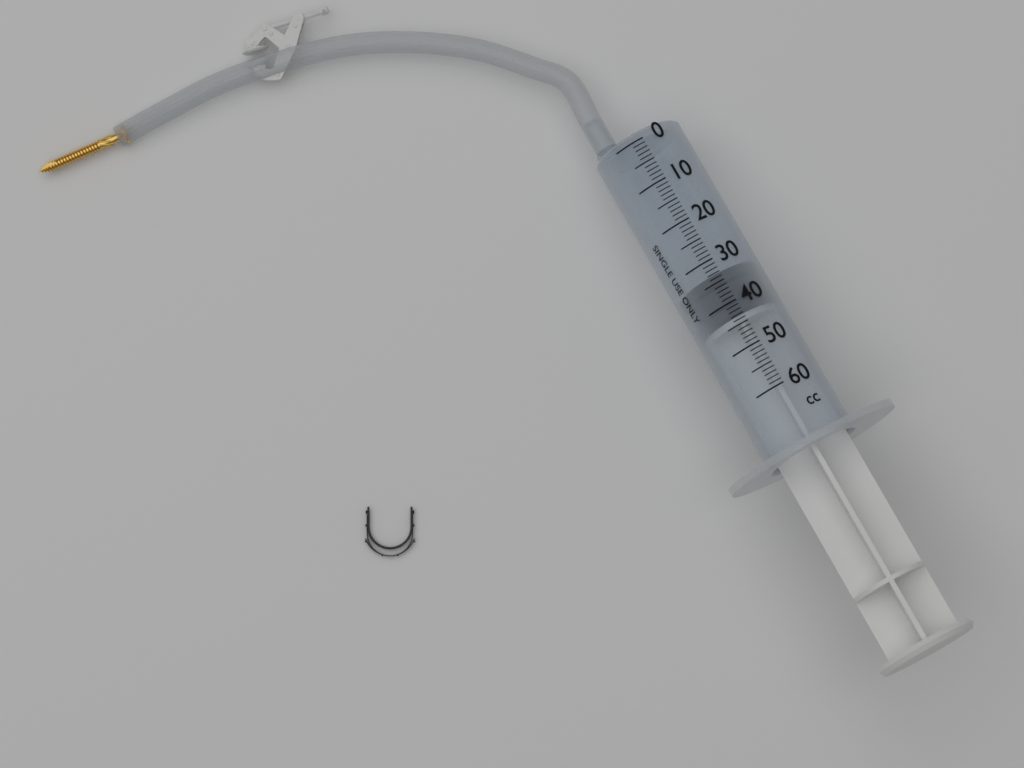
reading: 33 cc
